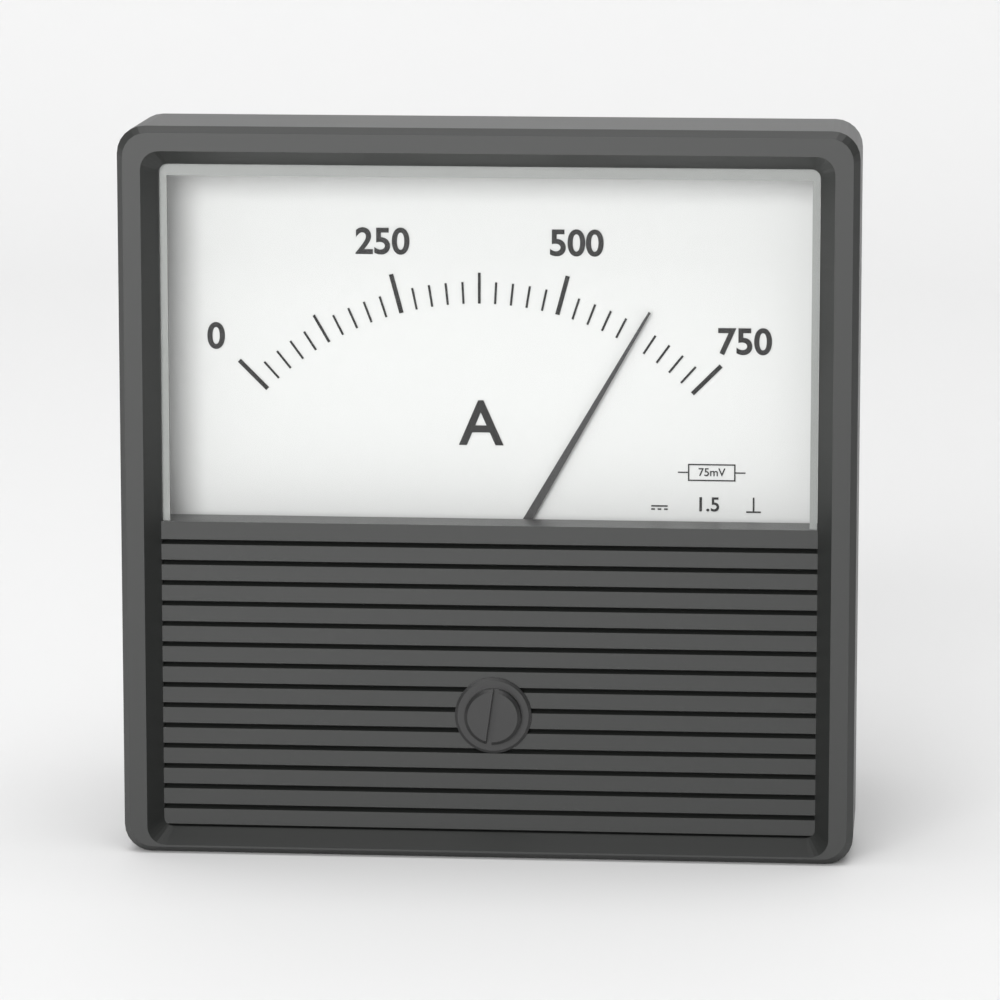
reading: 625 A
